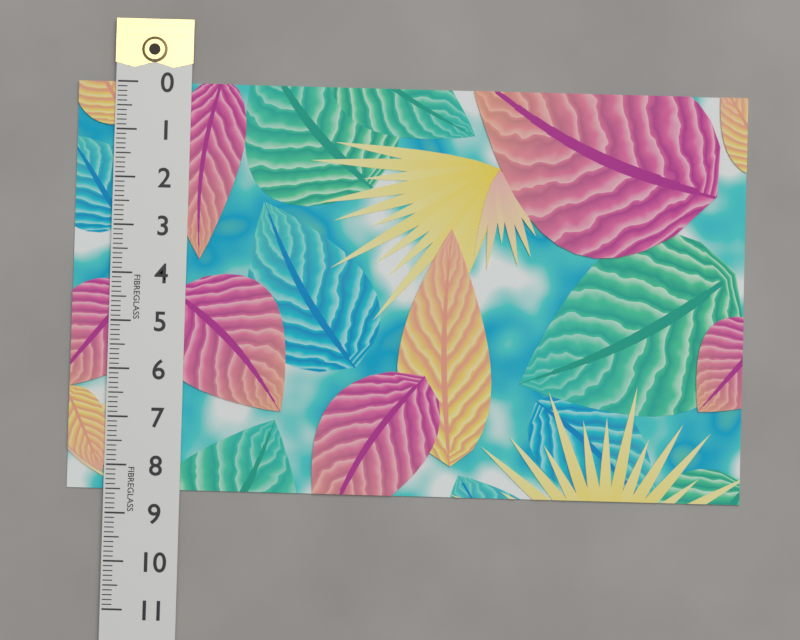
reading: 8.5 (no unit)
